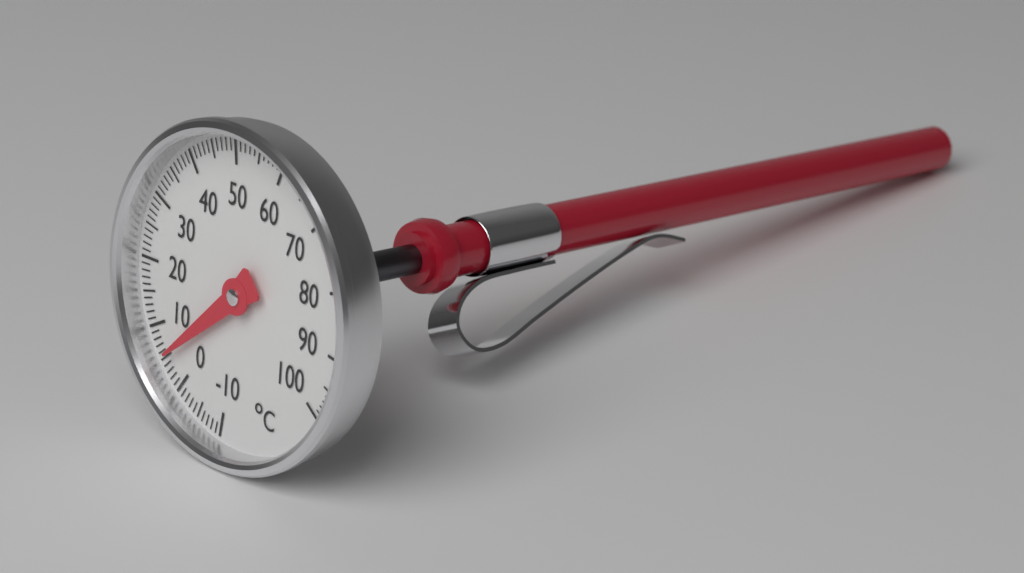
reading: 5 °C
